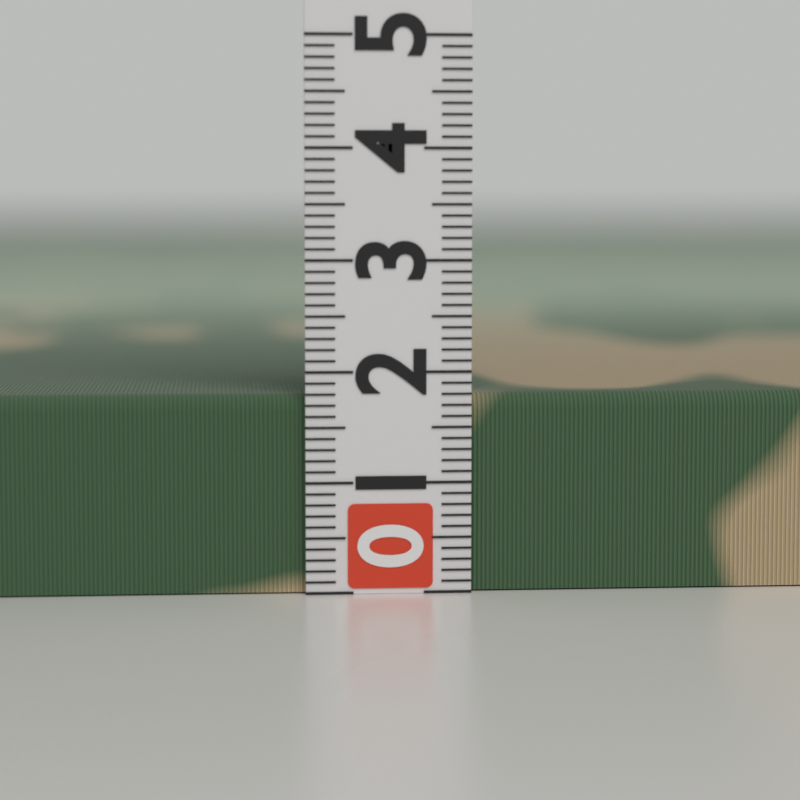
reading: 1.8 (no unit)
